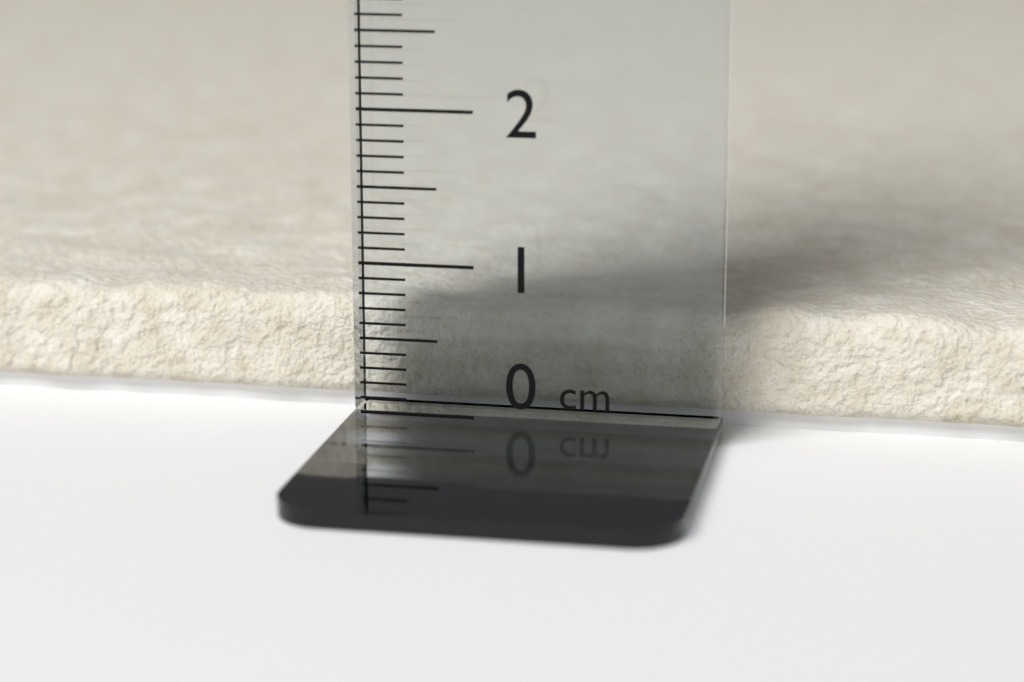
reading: 0.7 cm
